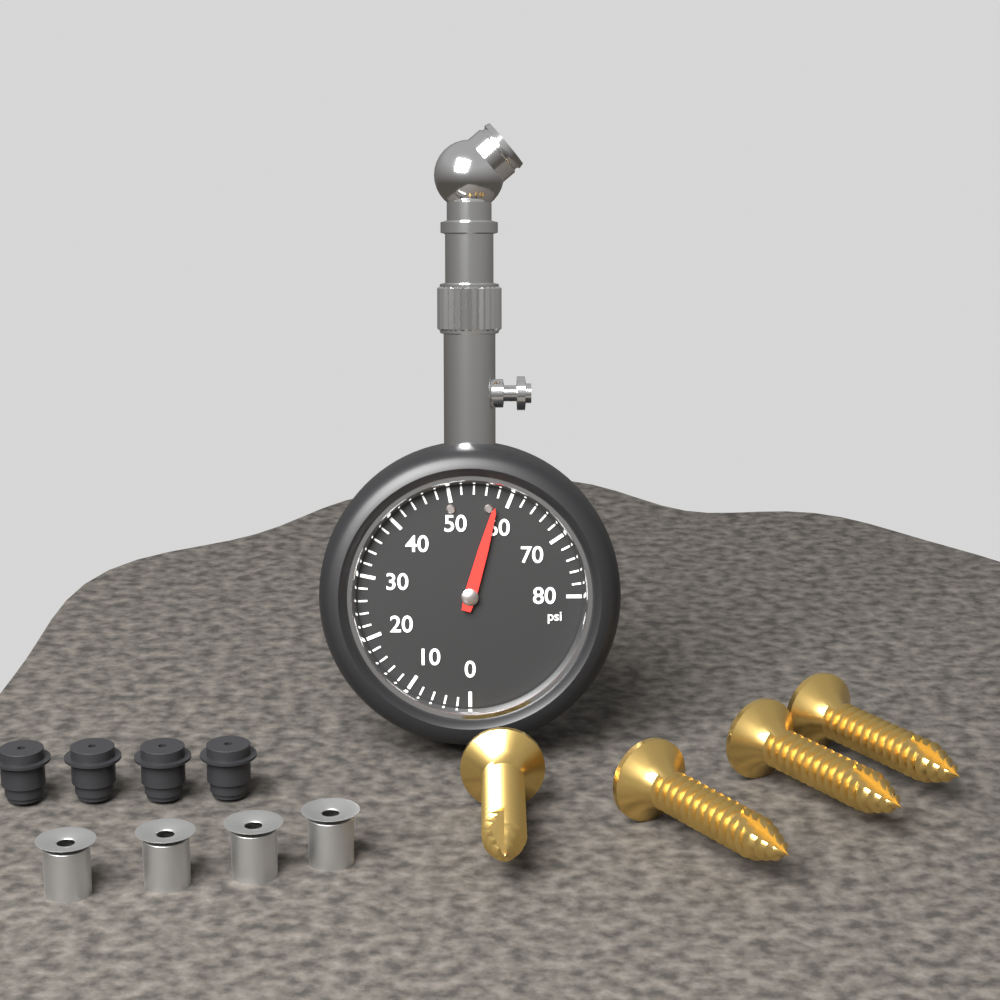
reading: 58 psi
